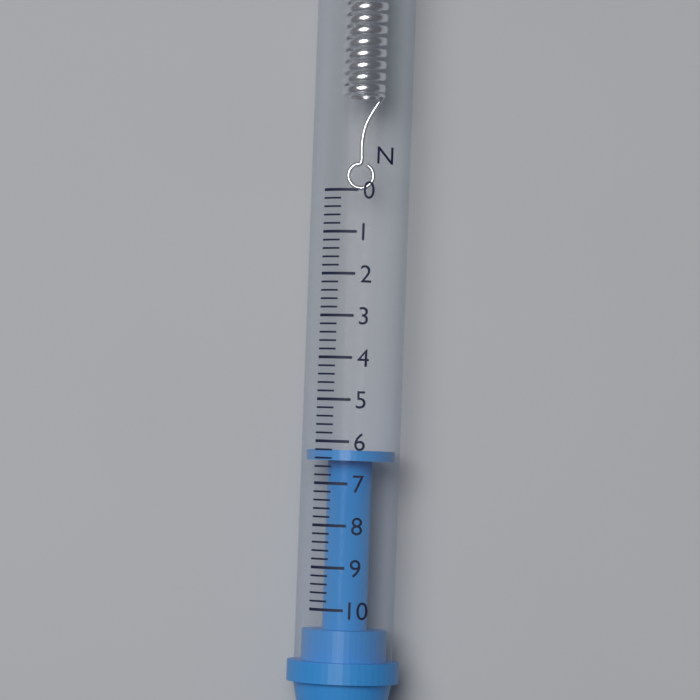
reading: 6.2 N
